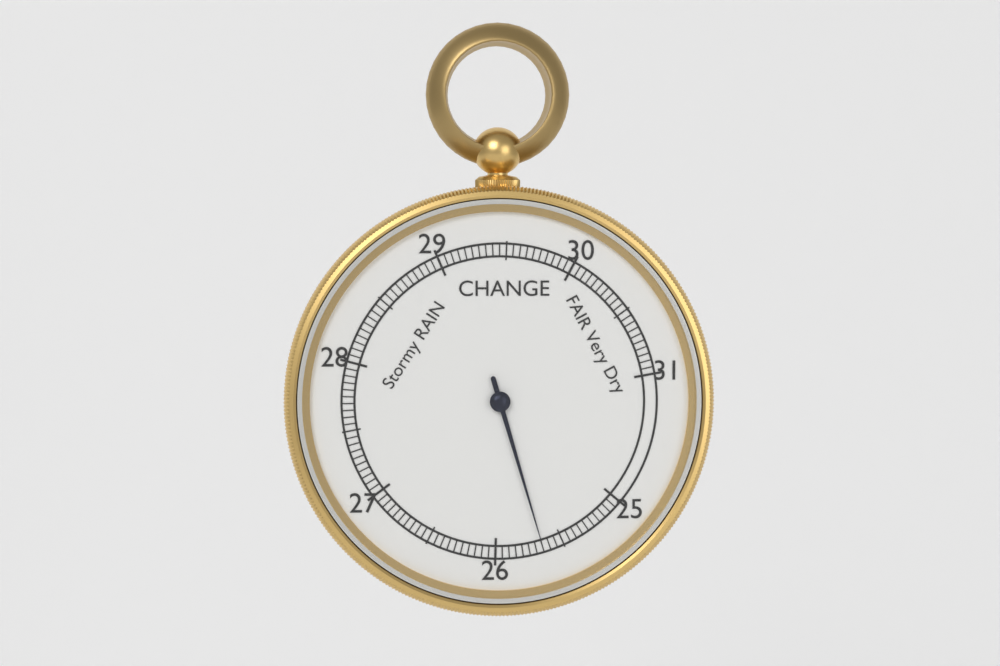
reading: 25.65 inHg
